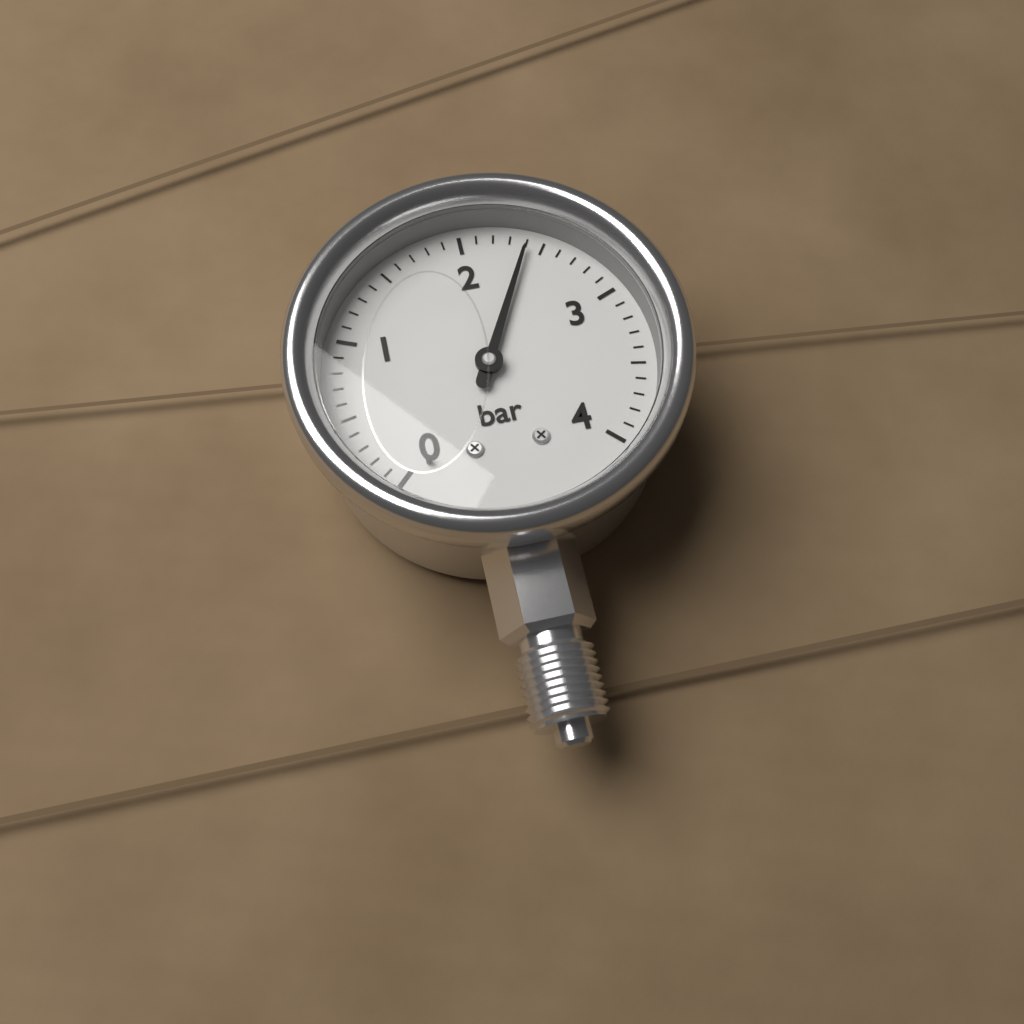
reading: 2.4 bar
